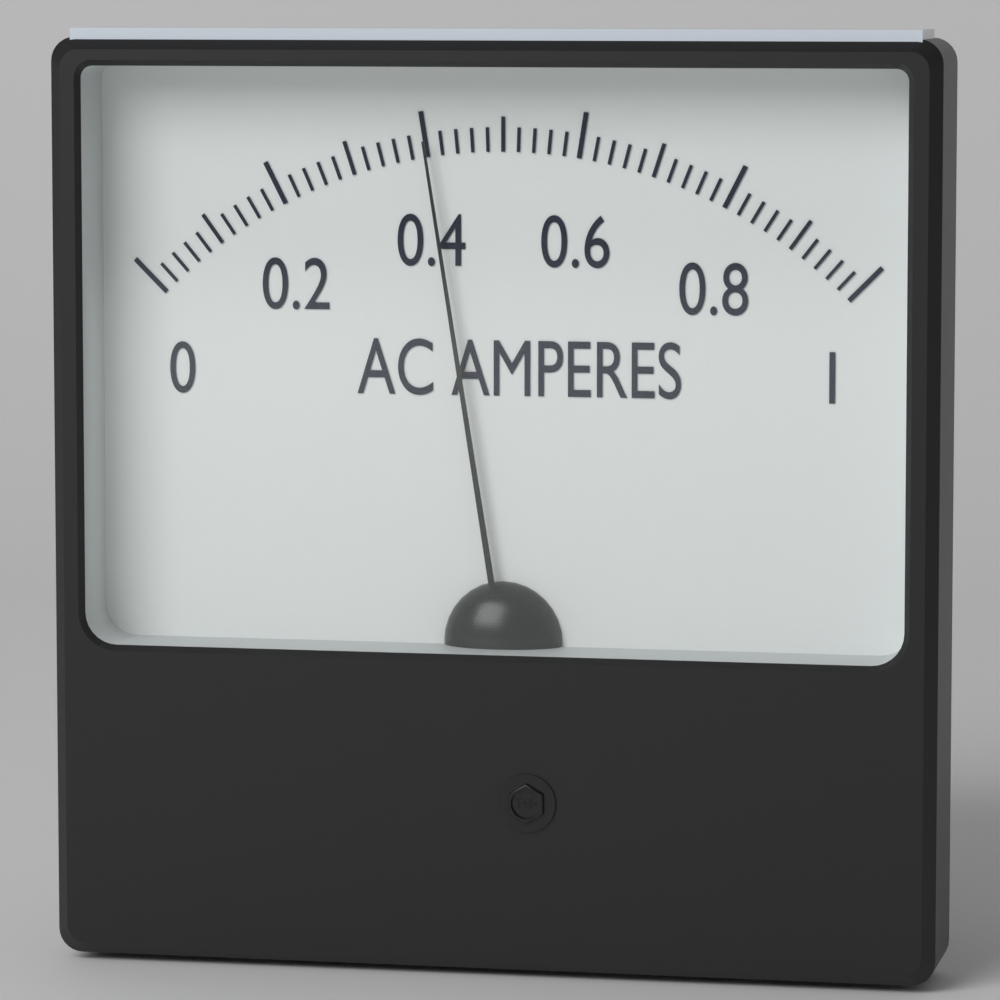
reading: 0.40 A
